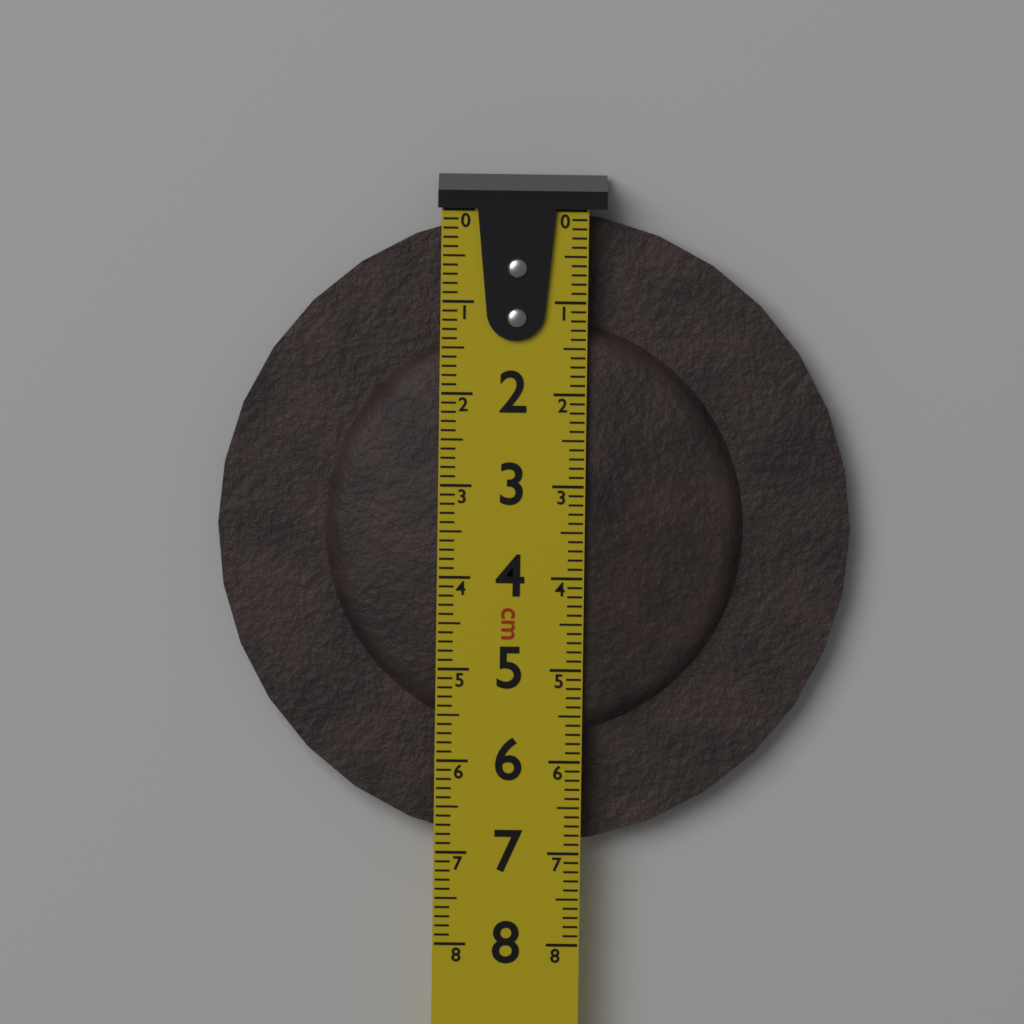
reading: 6.9 cm
